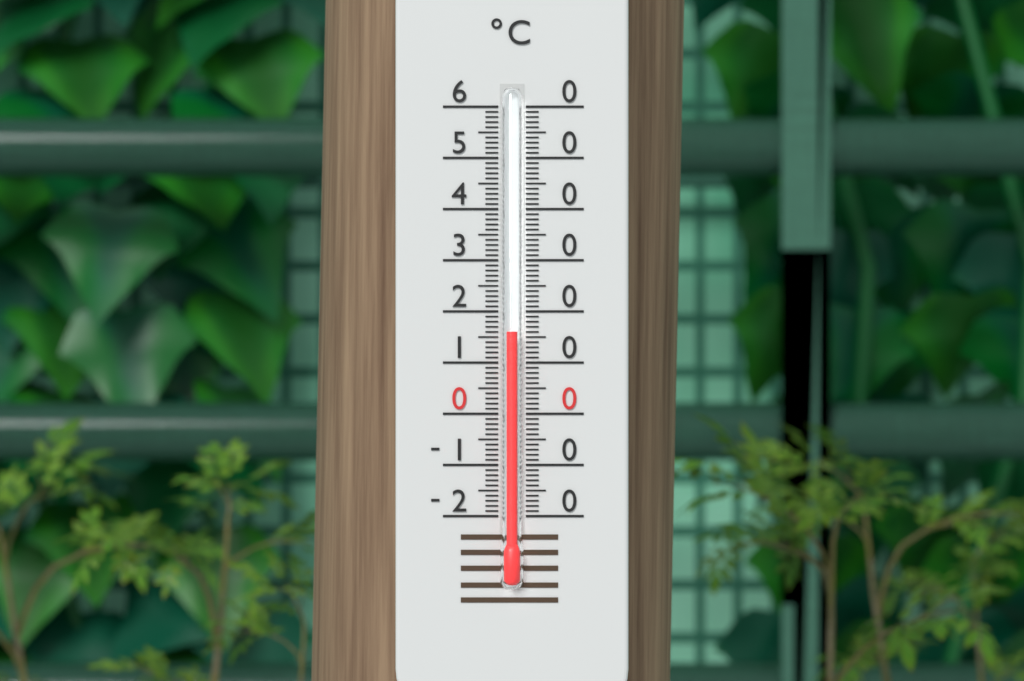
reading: 16 °C
